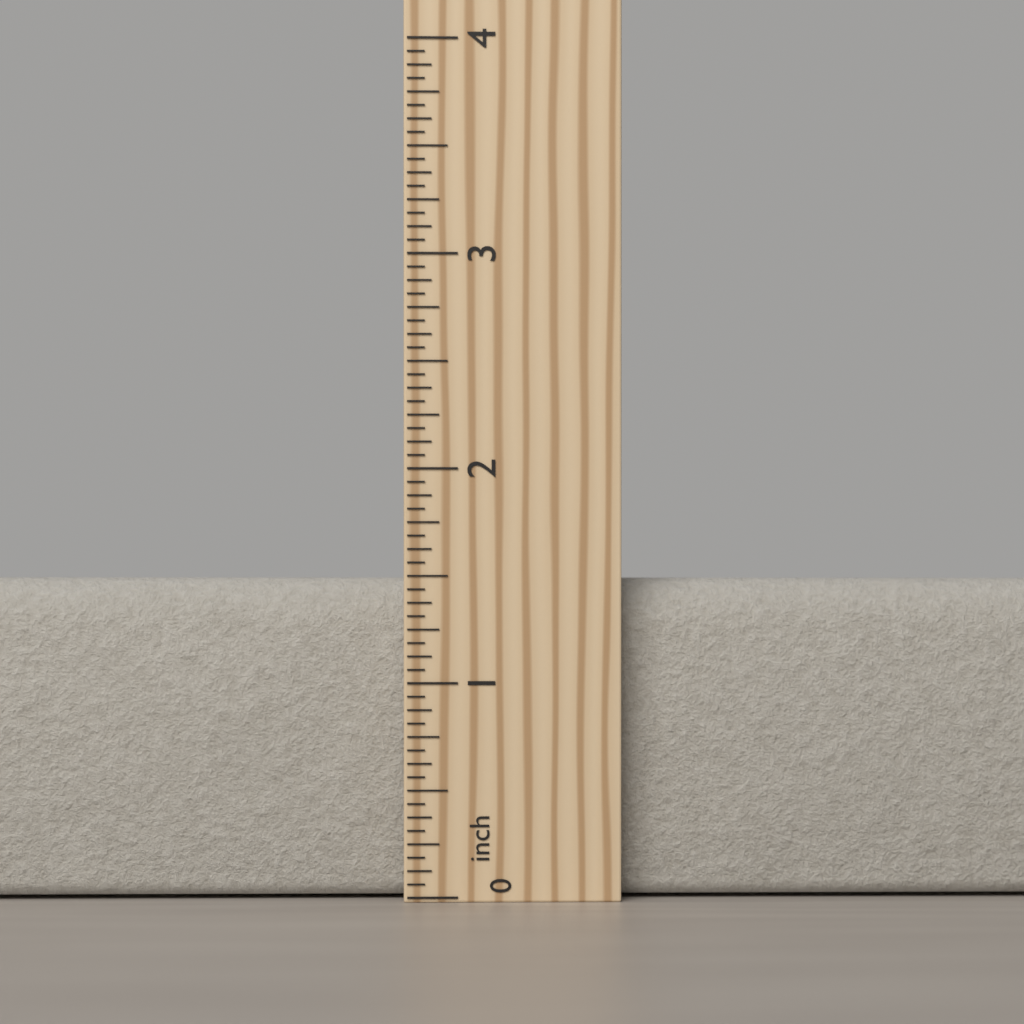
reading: 1.5000 inch
